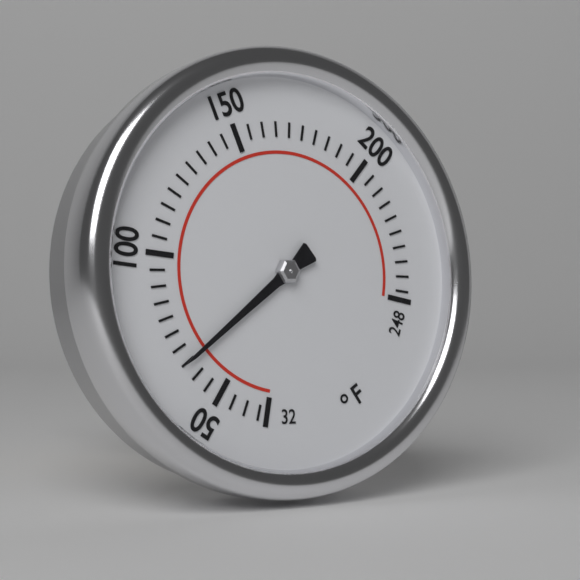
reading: 65 °F
